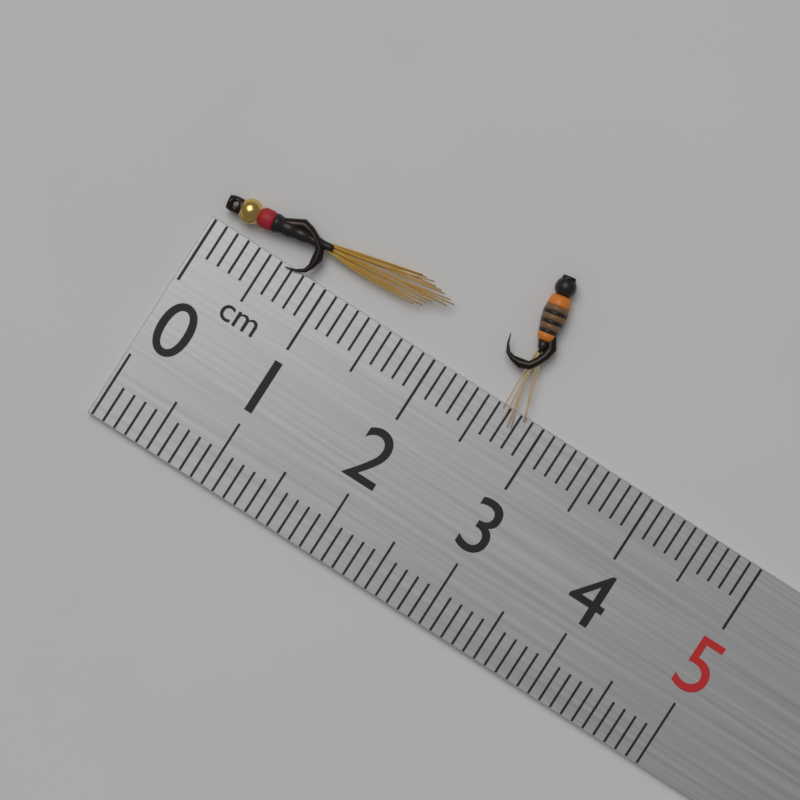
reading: 1.9 cm
